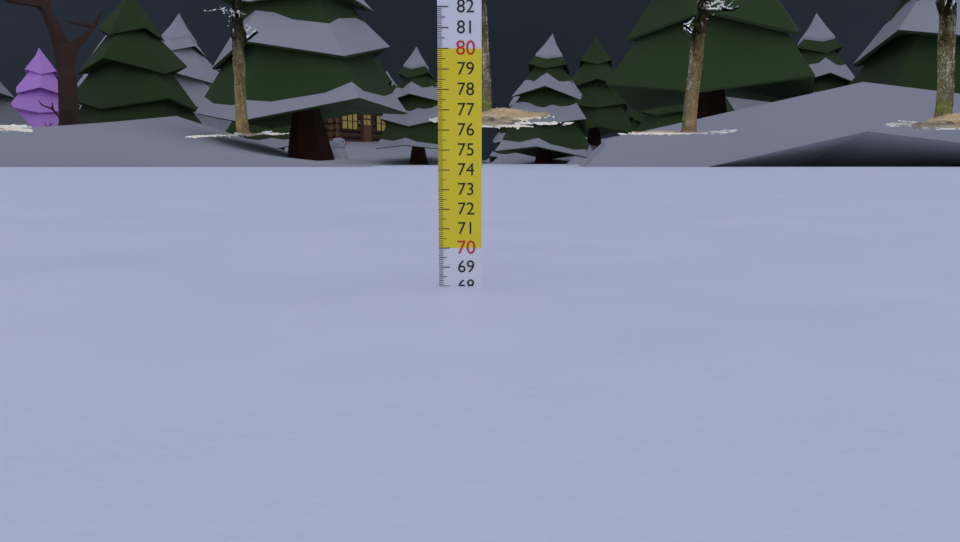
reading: 68.0 cm
